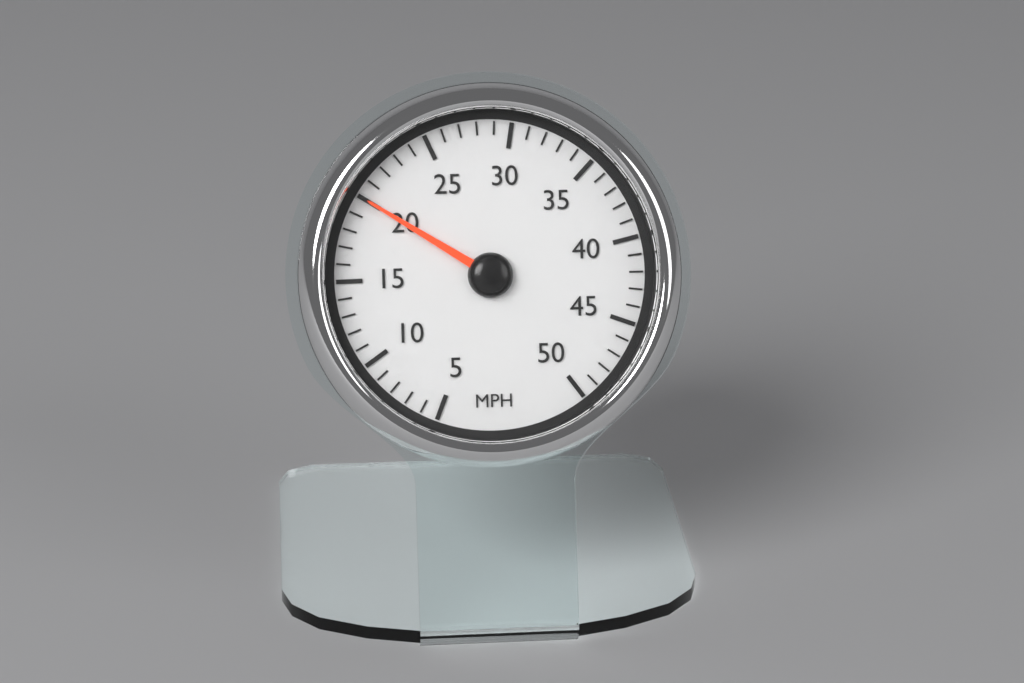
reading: 20 MPH
